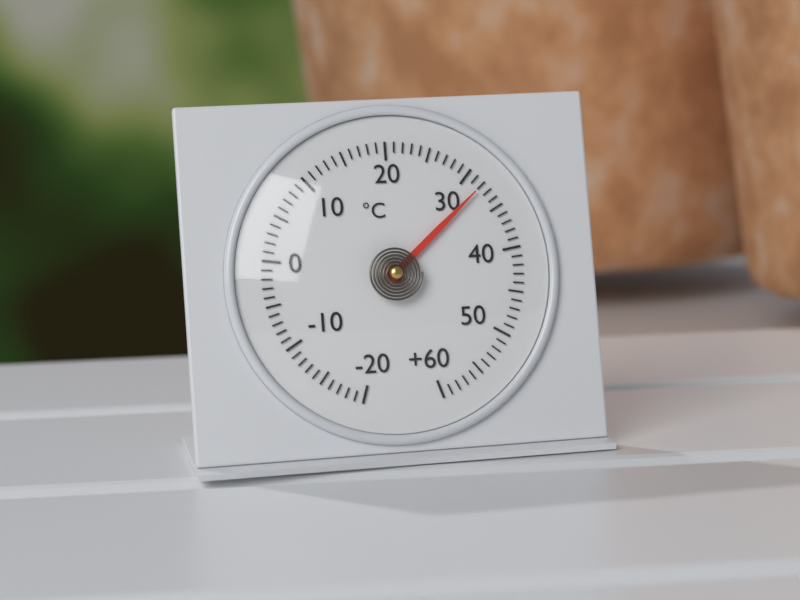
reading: 32 °C
